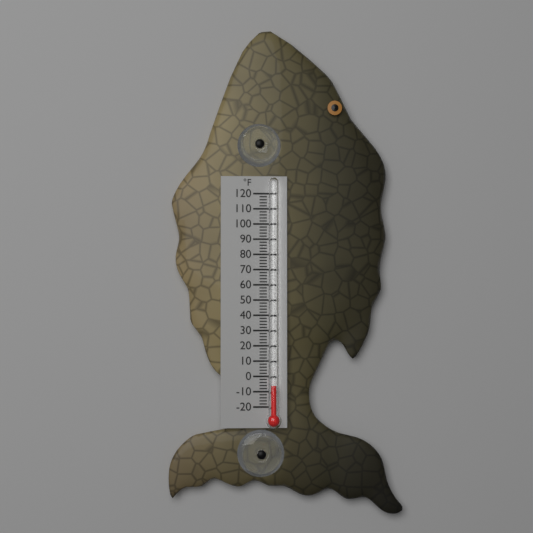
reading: -6 °F
